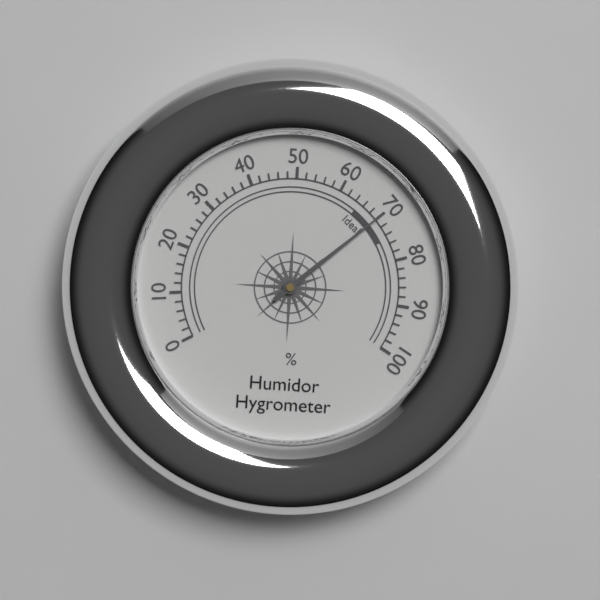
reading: 70 %
